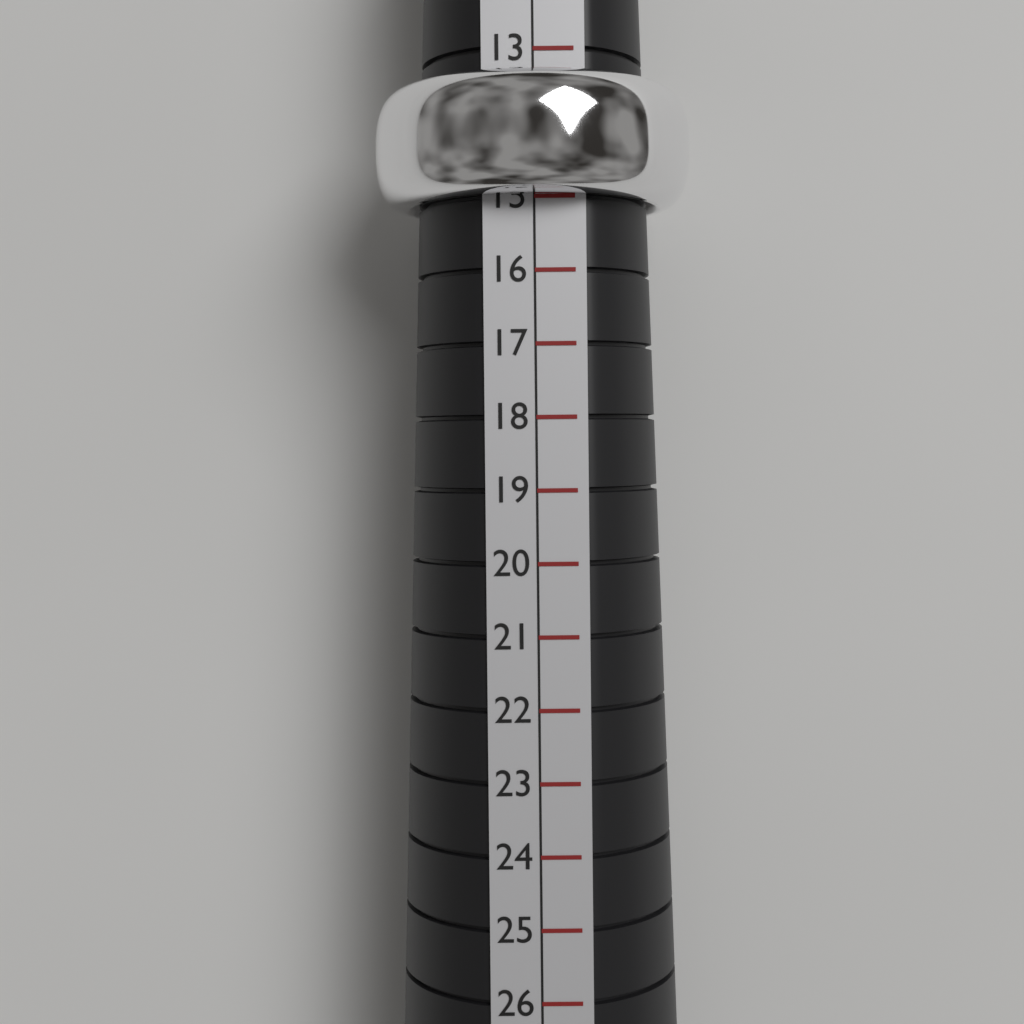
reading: 15 (no unit)
